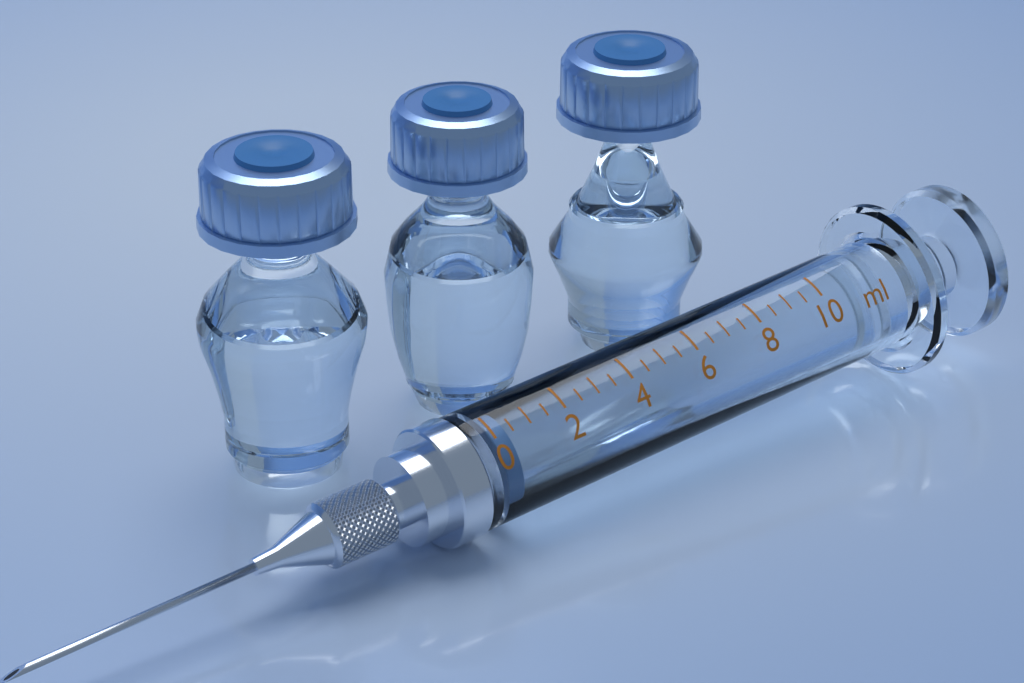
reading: 0.0 ml
